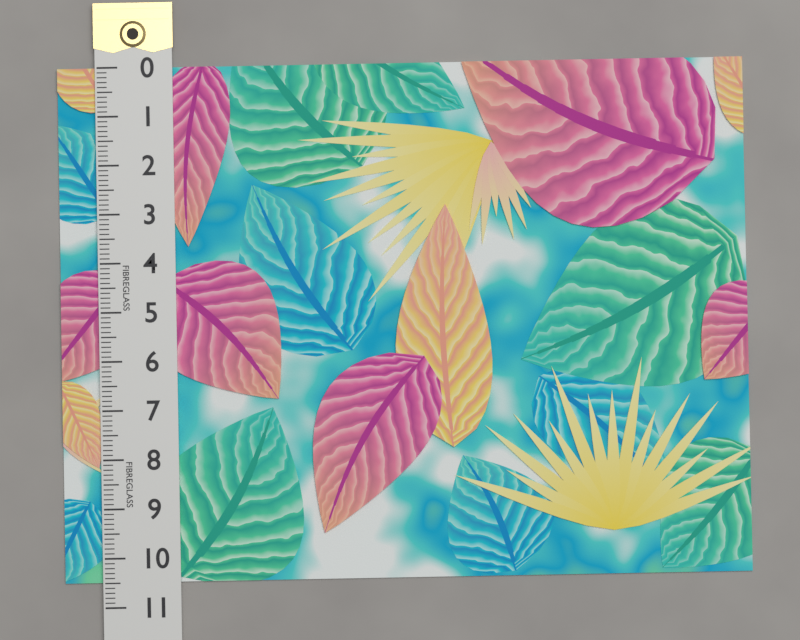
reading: 10.5 (no unit)
